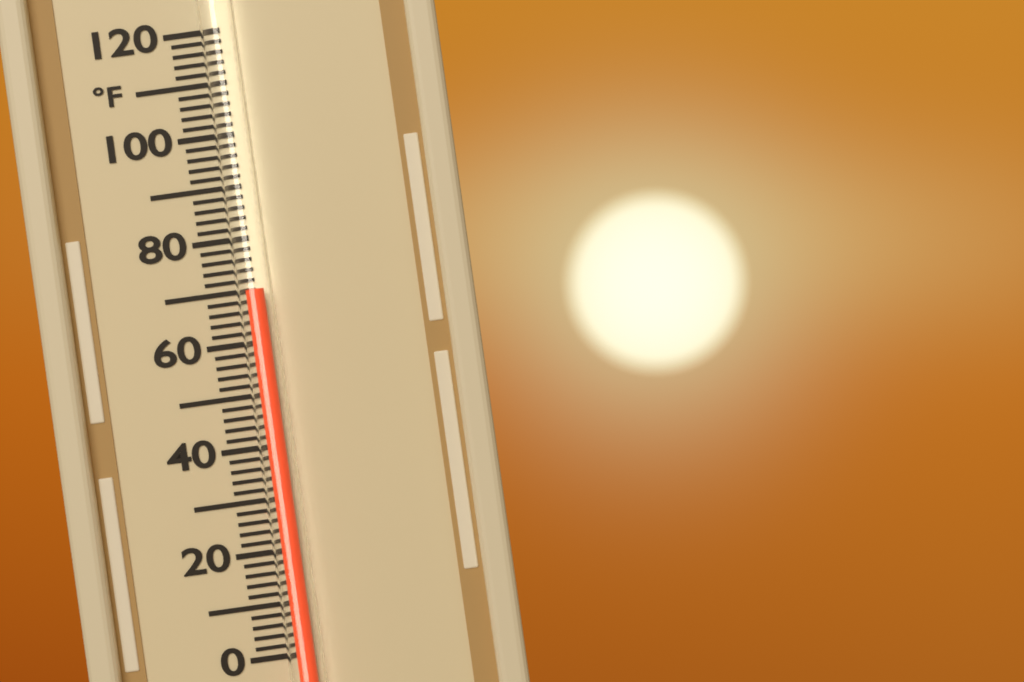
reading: 70 °F
